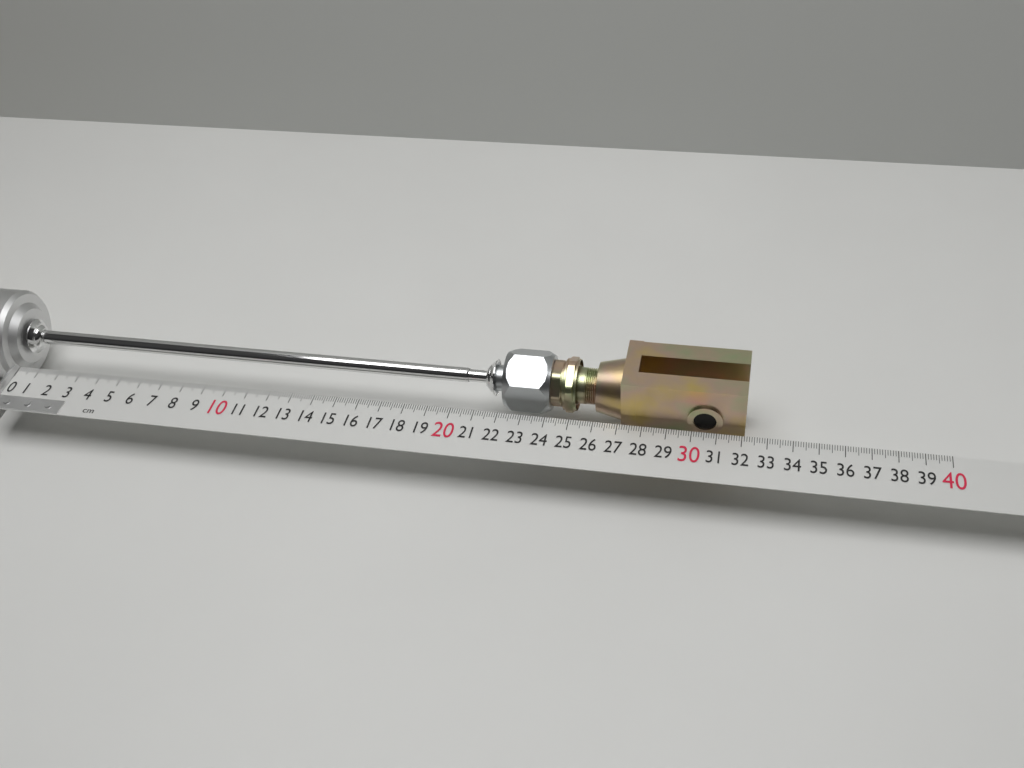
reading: 32.1 cm
